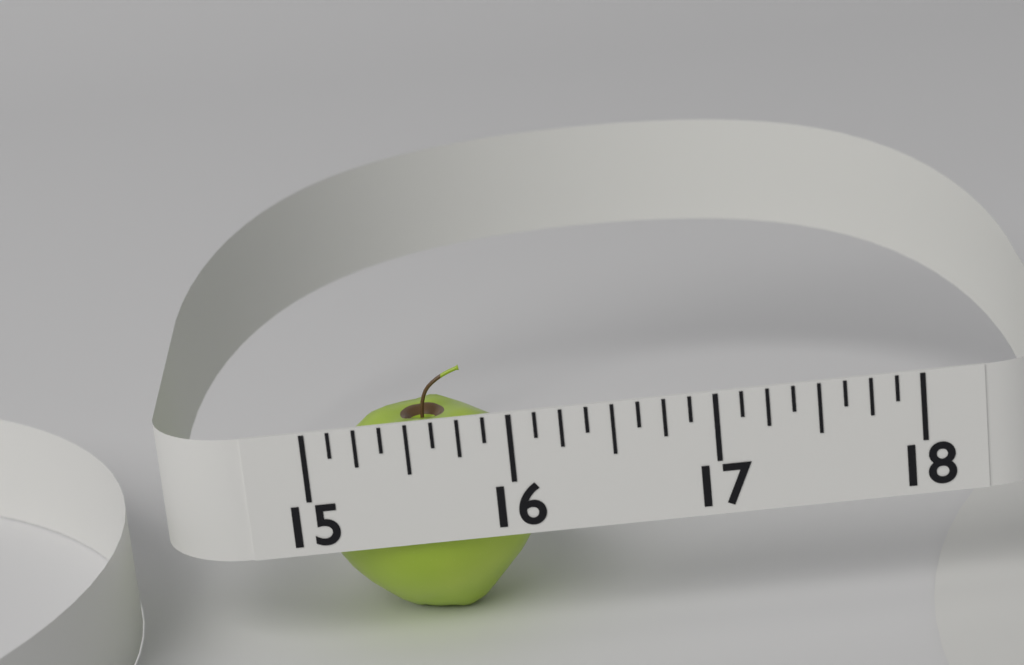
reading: 16.125 (no unit)
